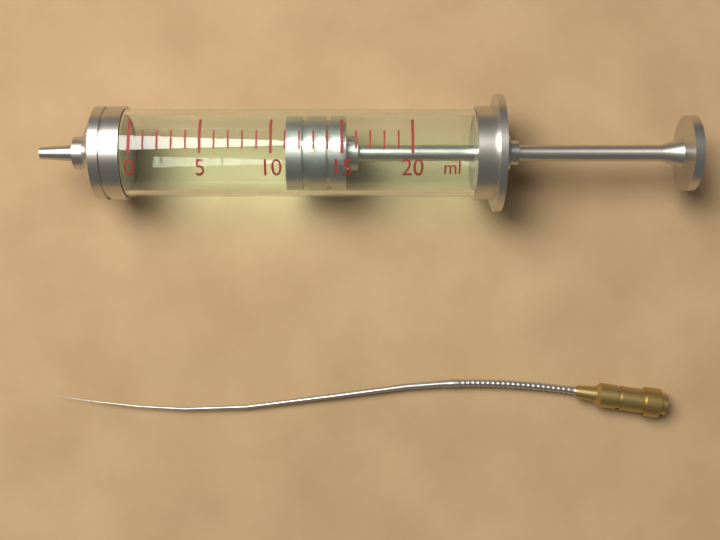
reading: 11 ml
